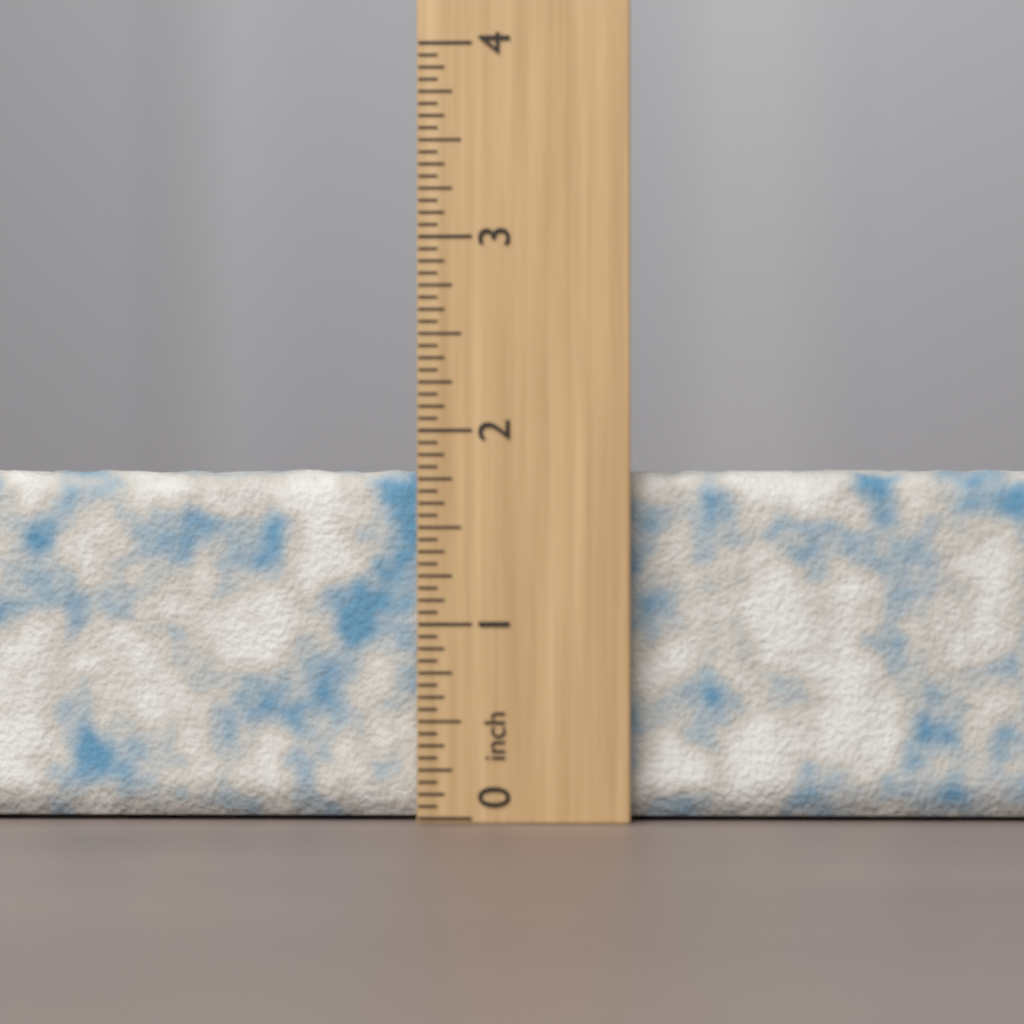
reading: 1.8125 inch
